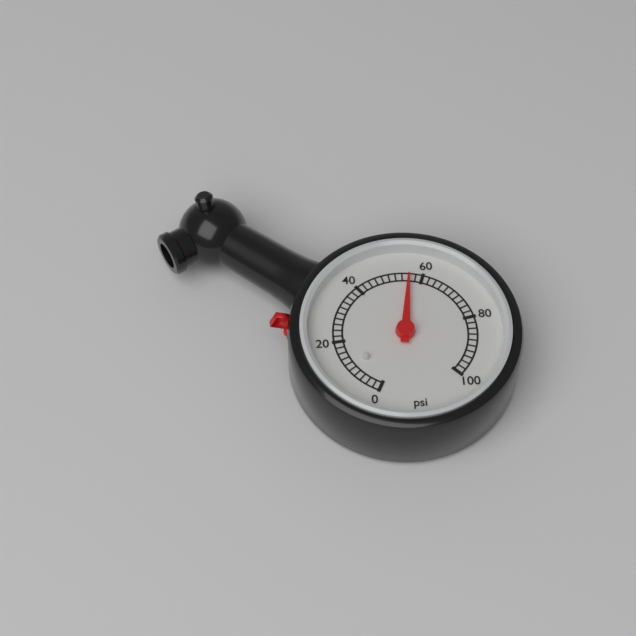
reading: 56 psi
